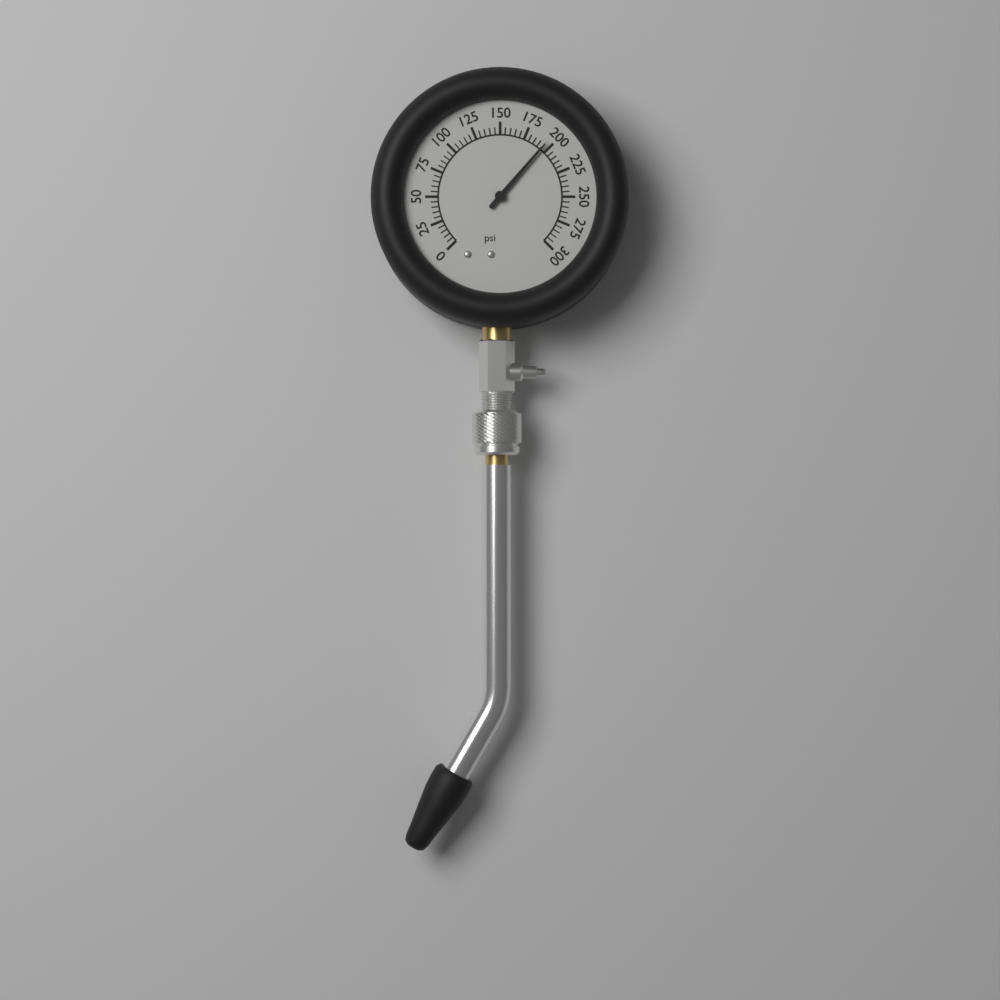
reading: 195 psi
